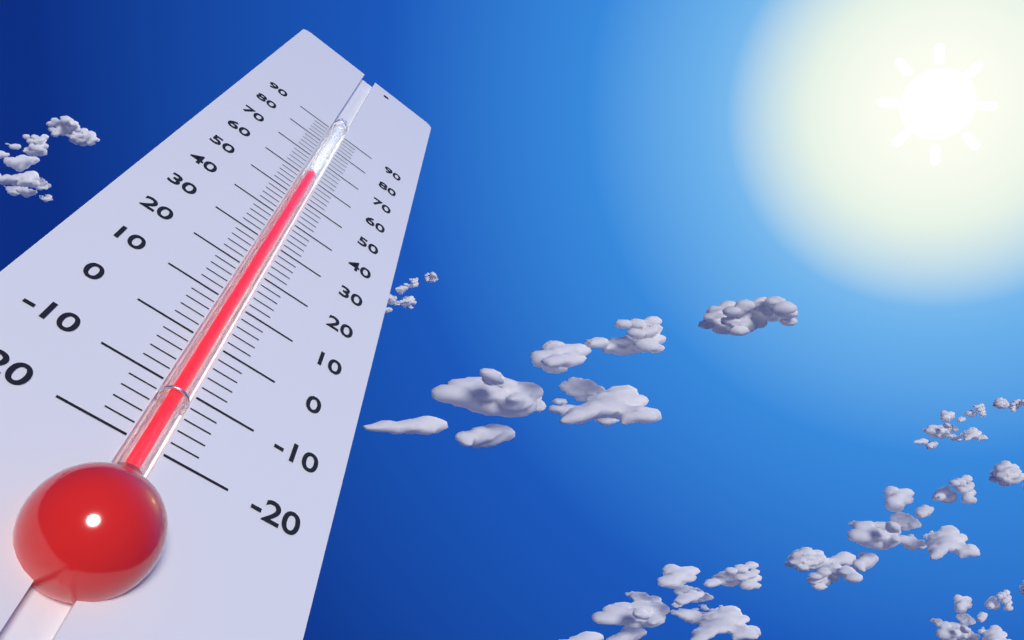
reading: 62 (no unit)
